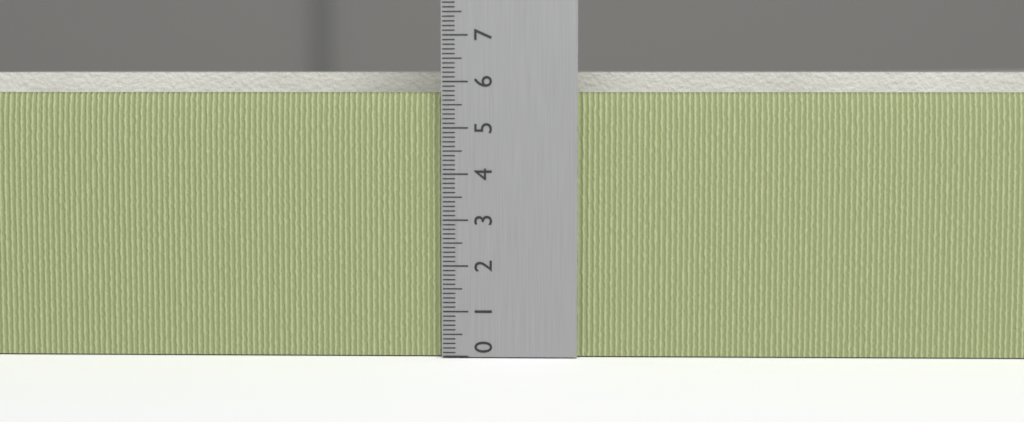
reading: 6.2 (no unit)
